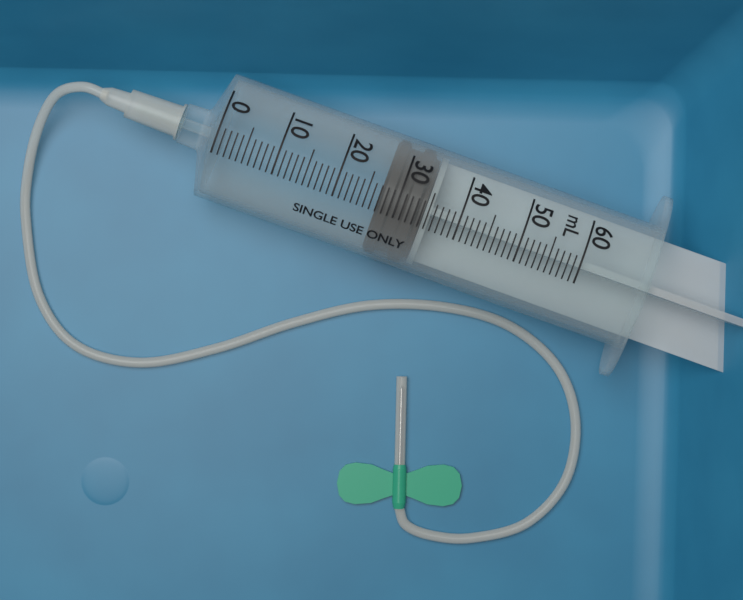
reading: 27 mL
